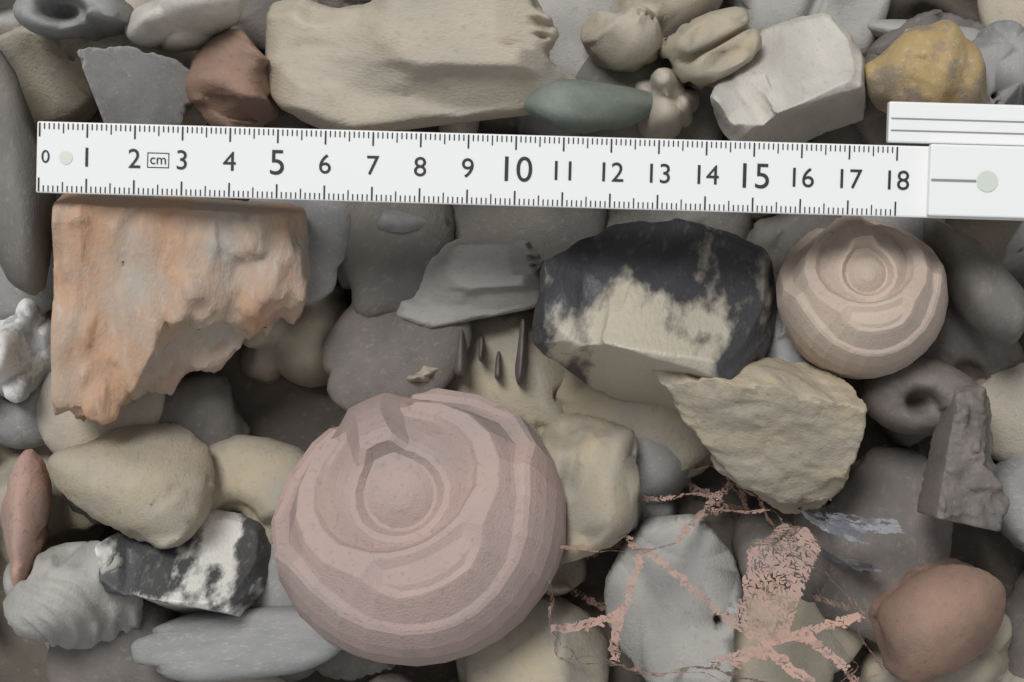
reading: 5.5 cm
